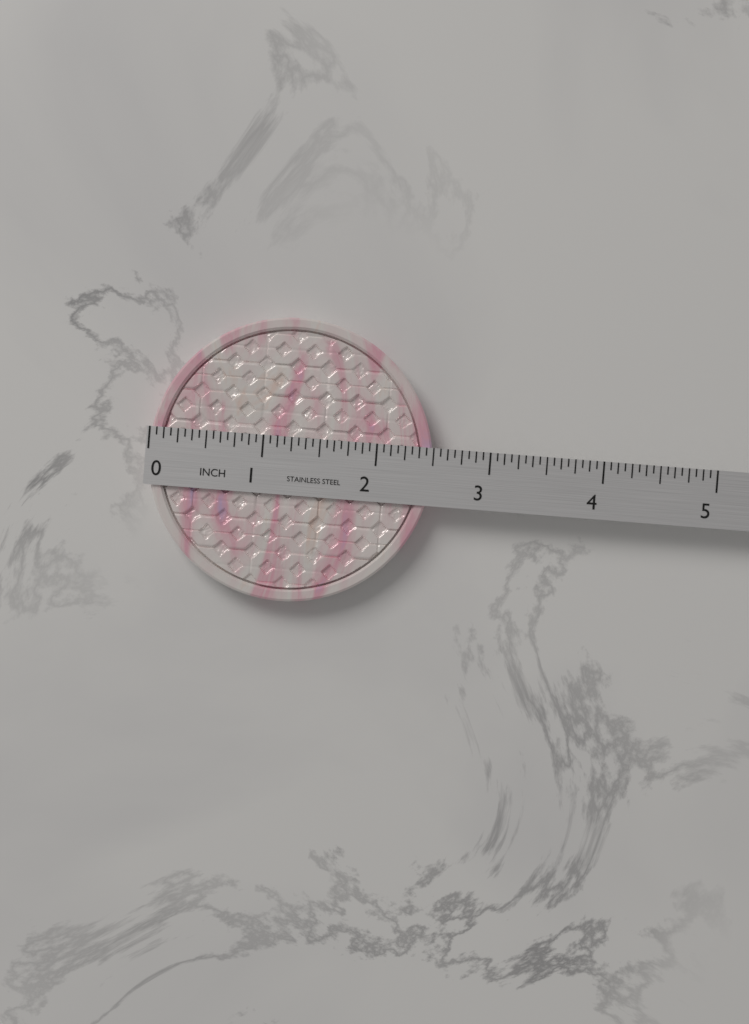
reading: 2.5000 in
